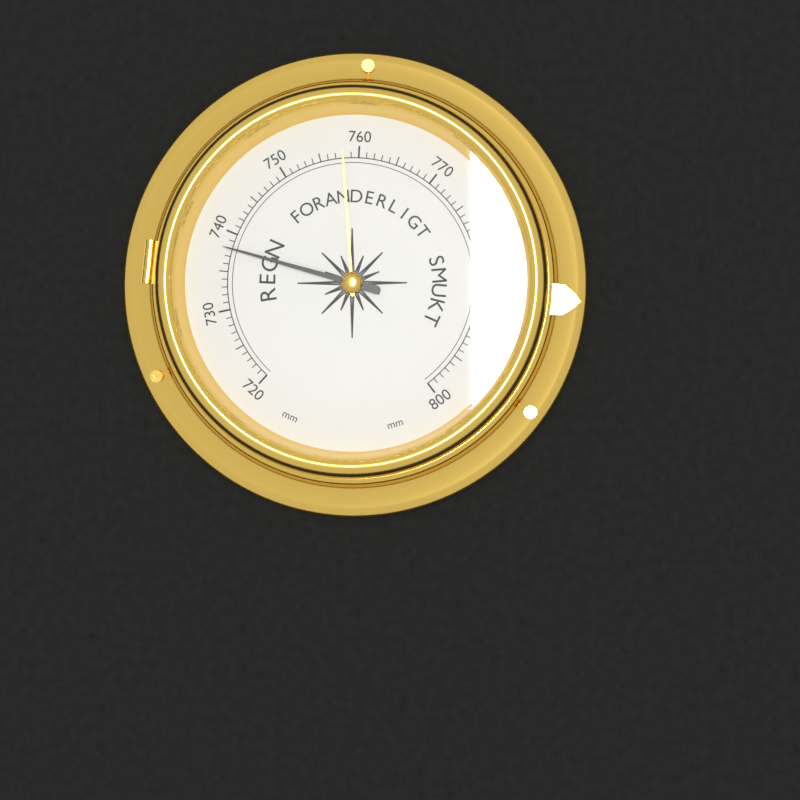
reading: 738 mm
